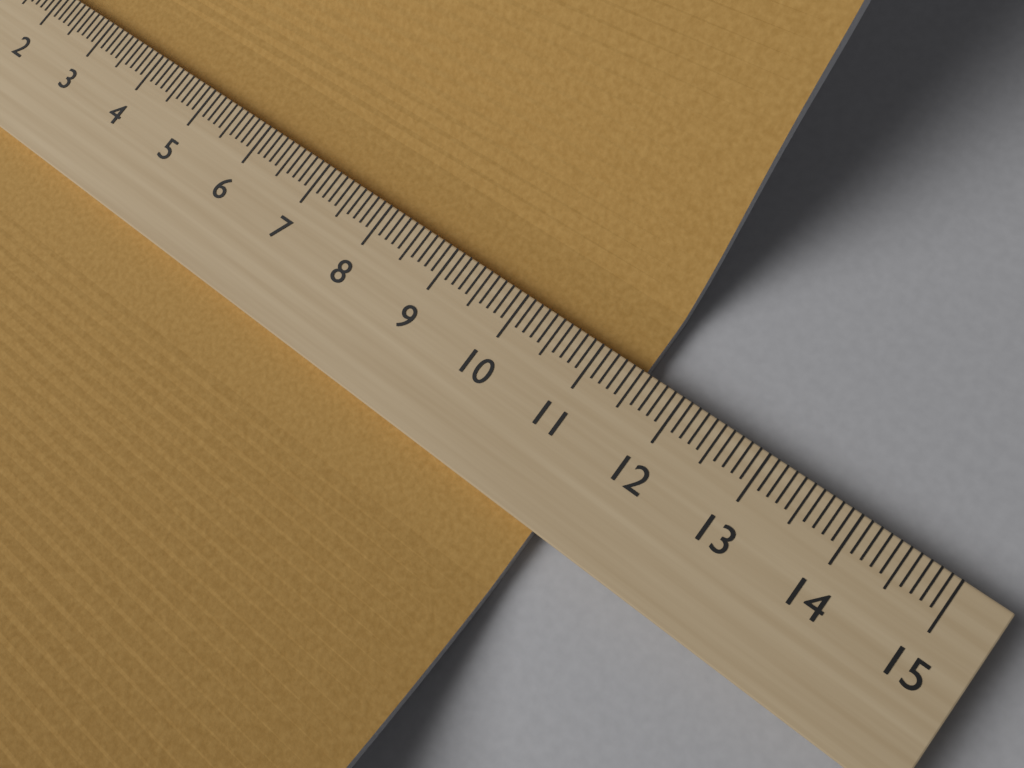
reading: 11.5 (no unit)
